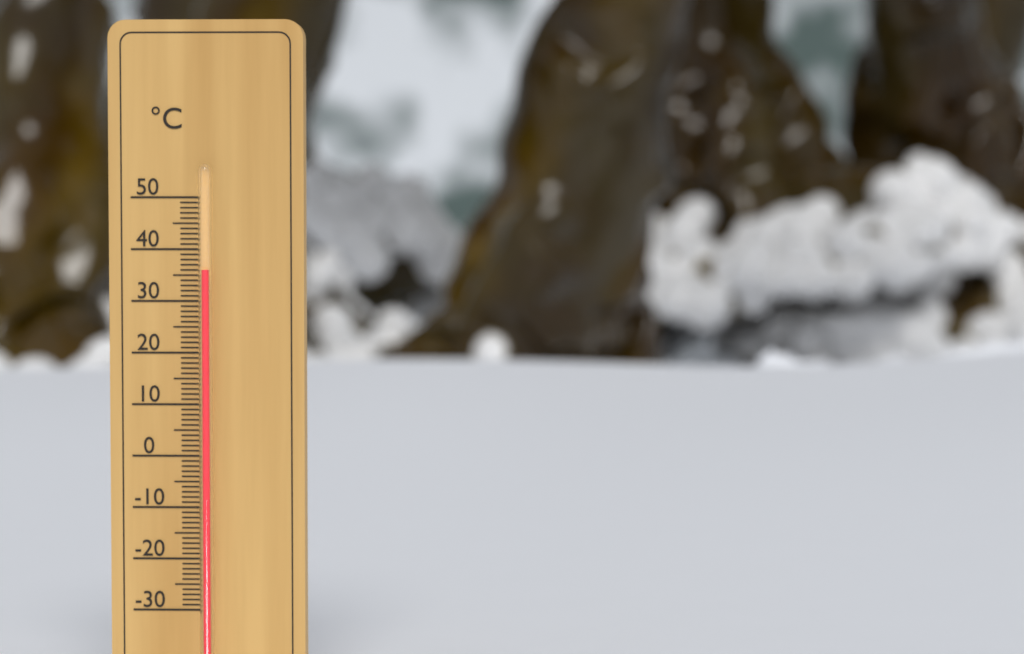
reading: 36 °C
